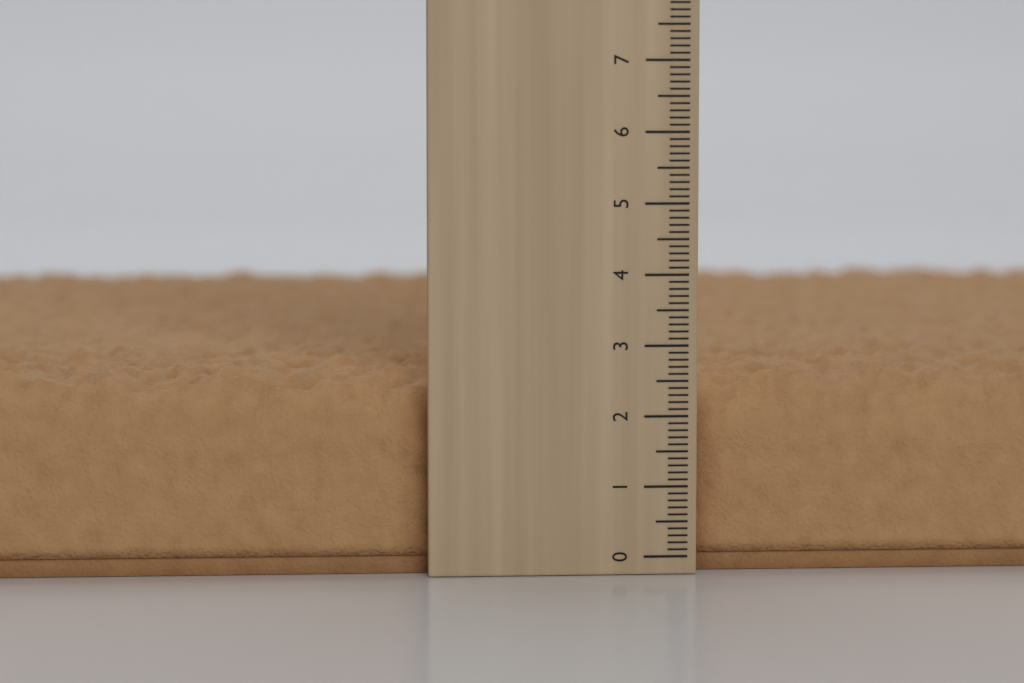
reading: 2.7 cm
